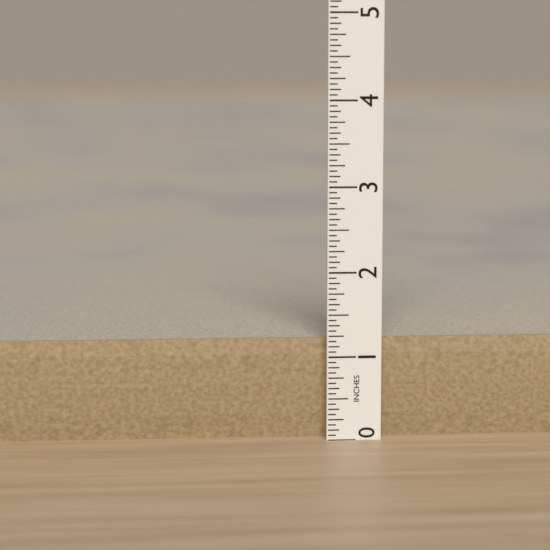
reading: 1.1875 in
